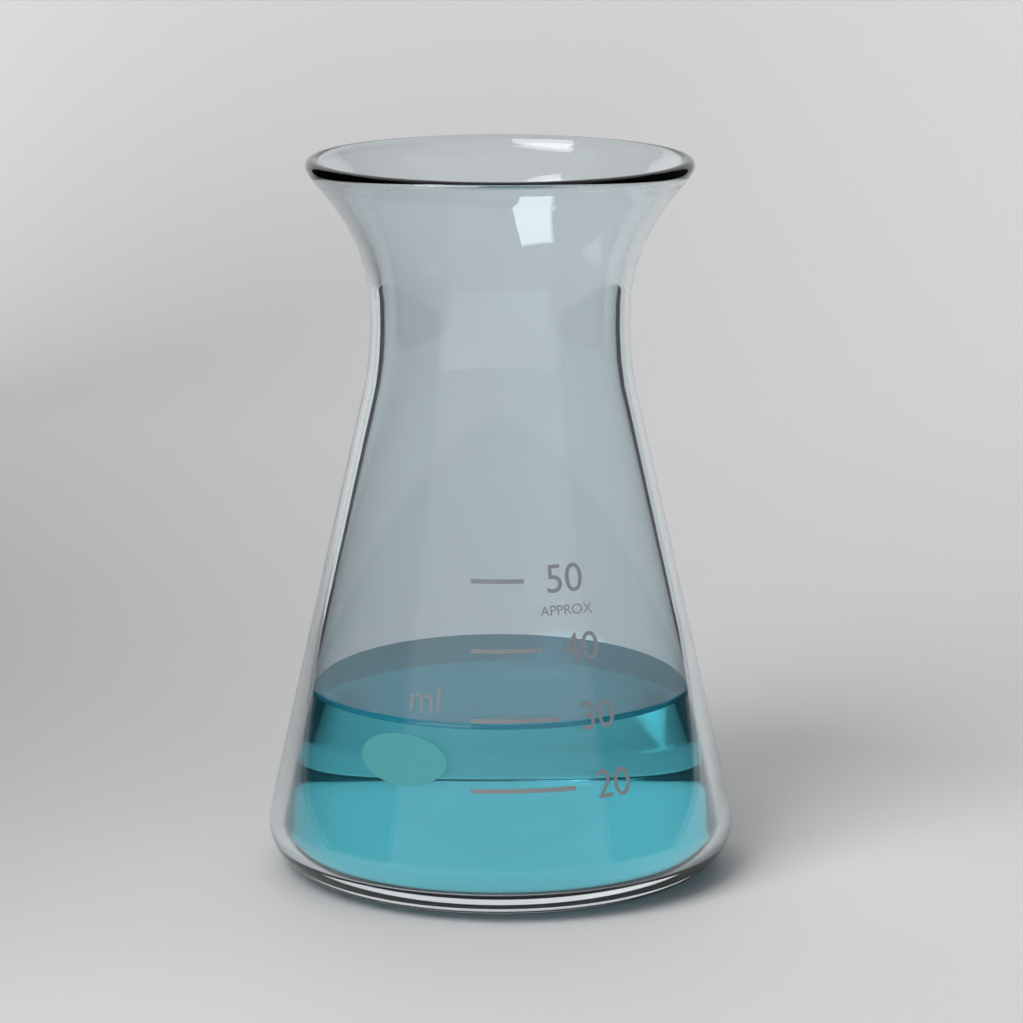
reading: 29 ml
